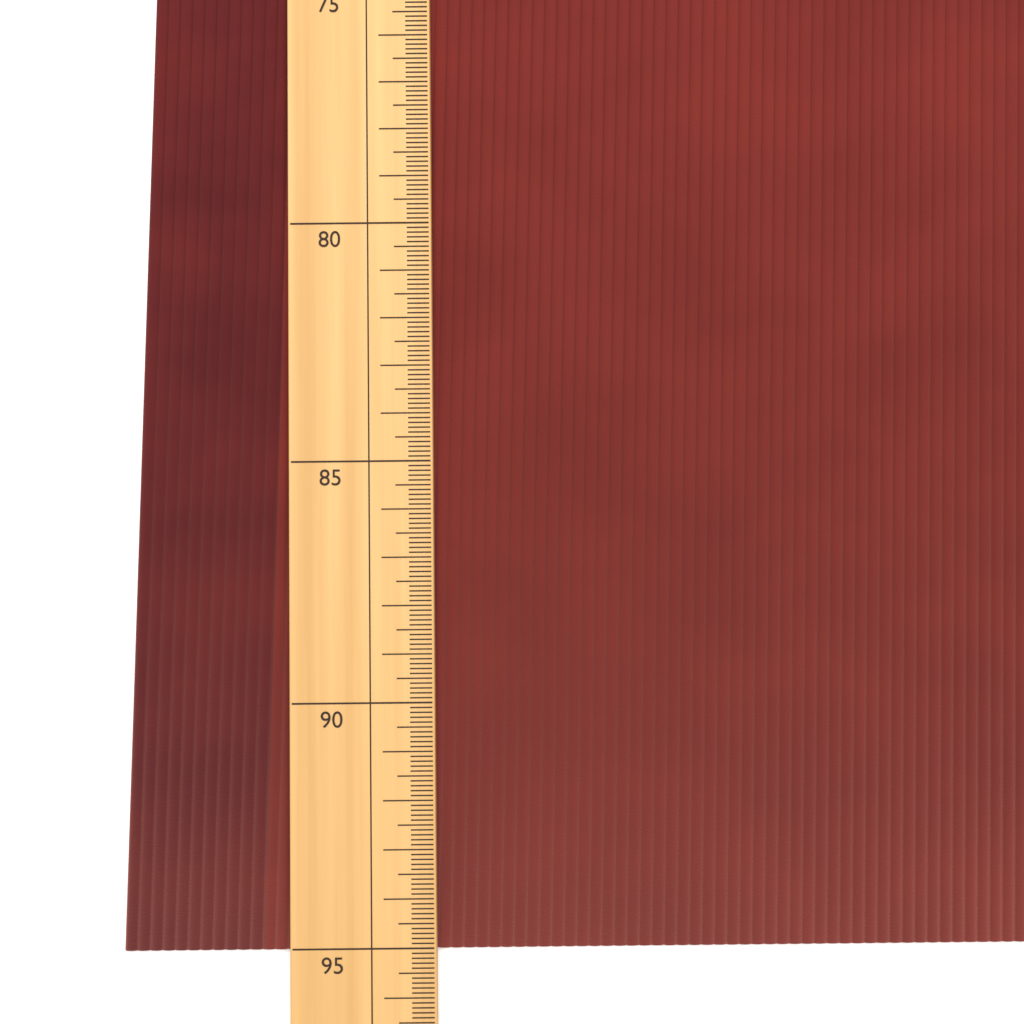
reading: 95.1 (no unit)
